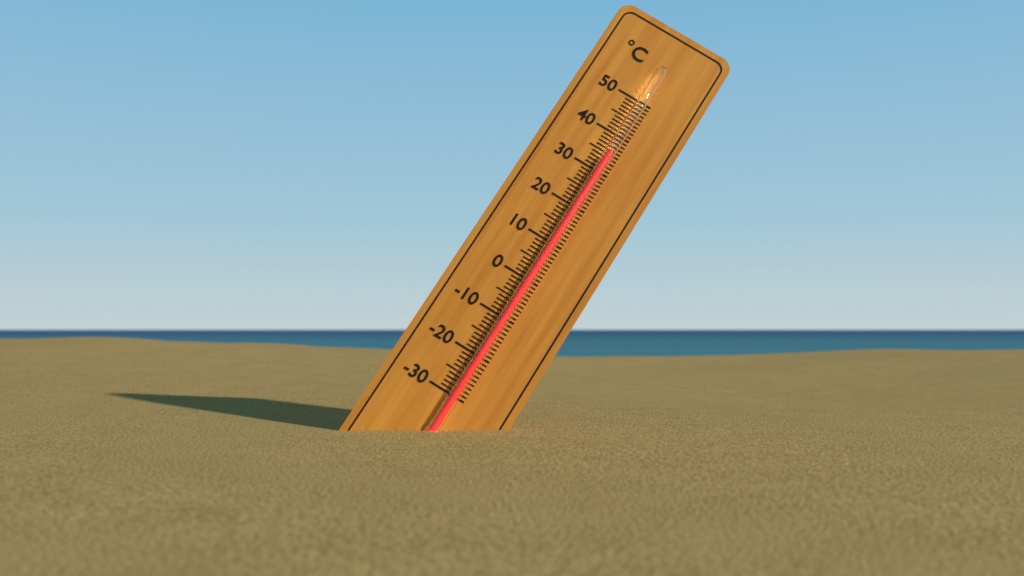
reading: 35 °C
